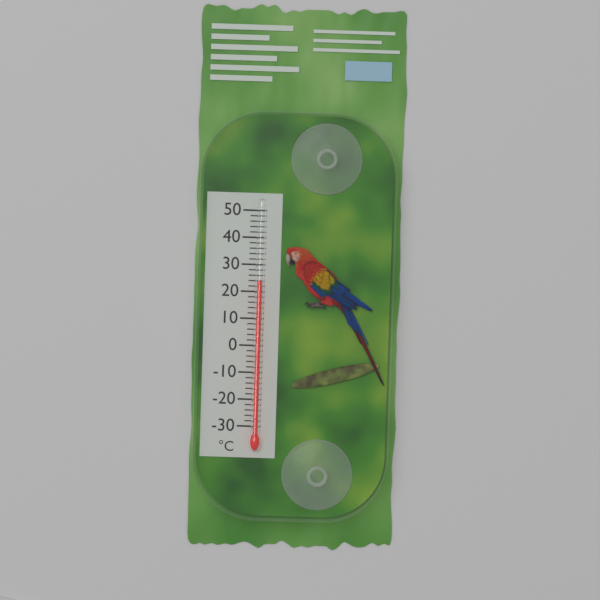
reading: 24 °C
